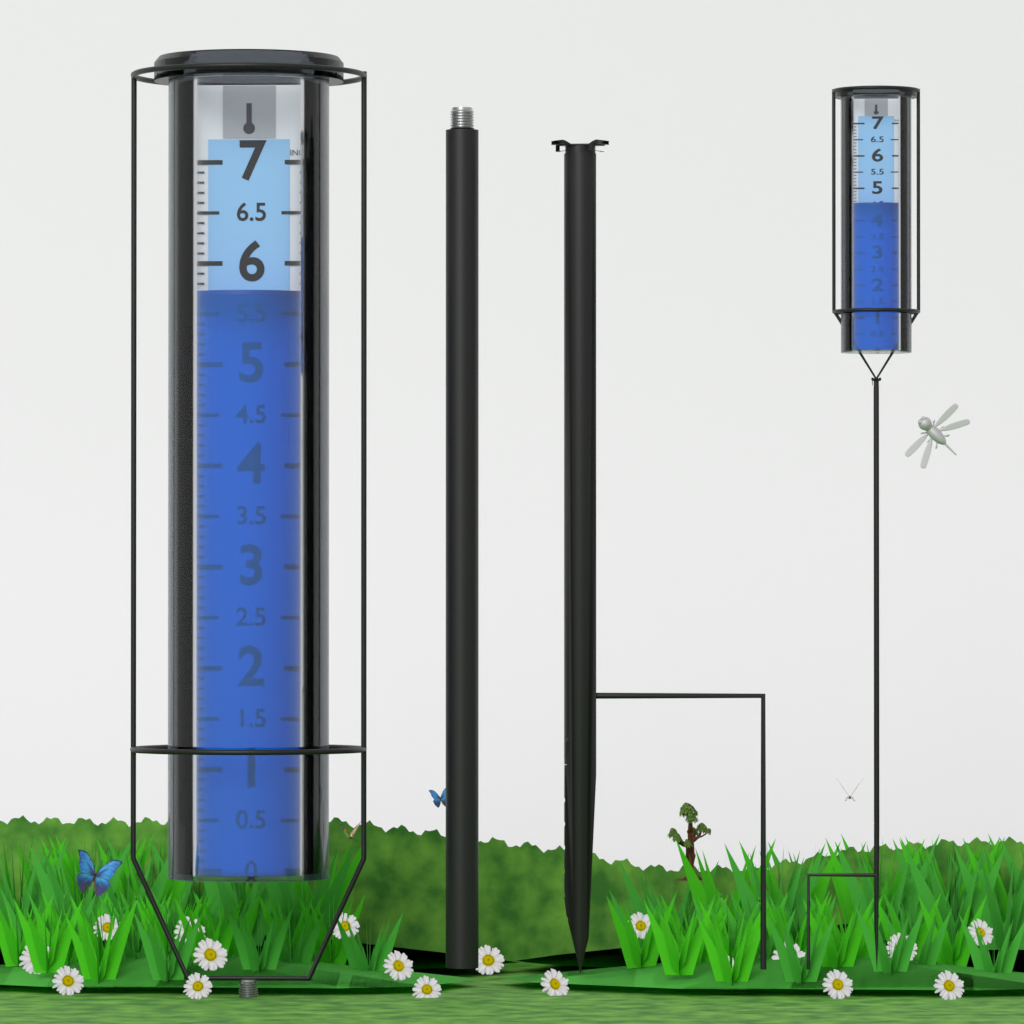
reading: 5.7 in
